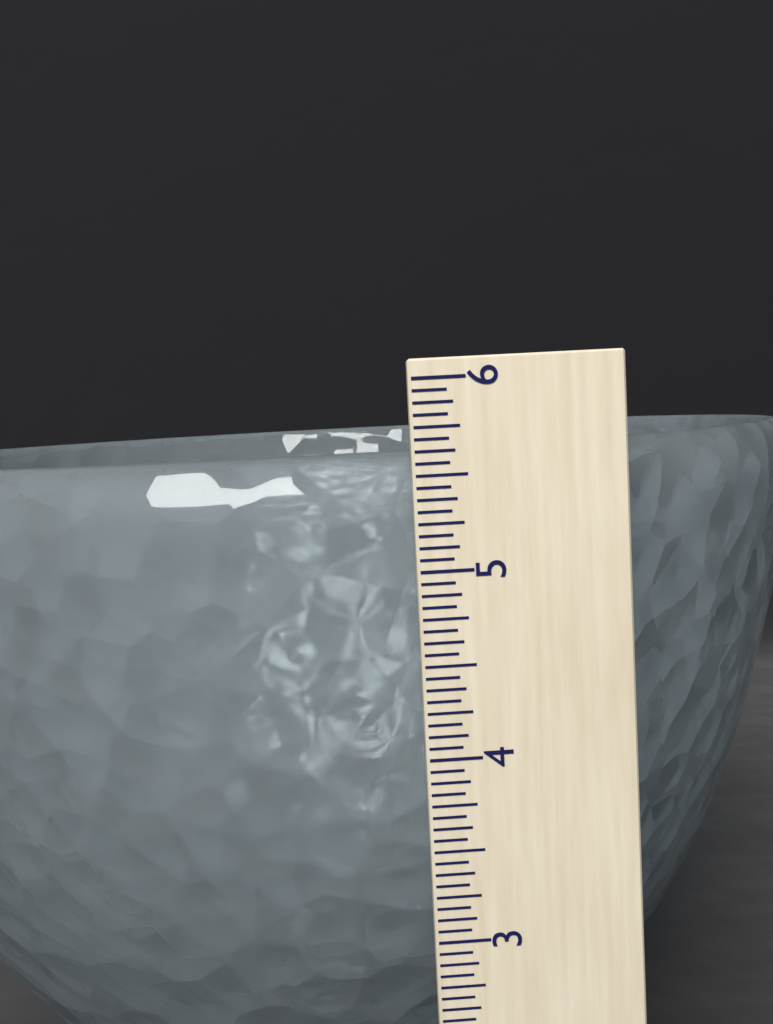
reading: 5.6250 (no unit)
